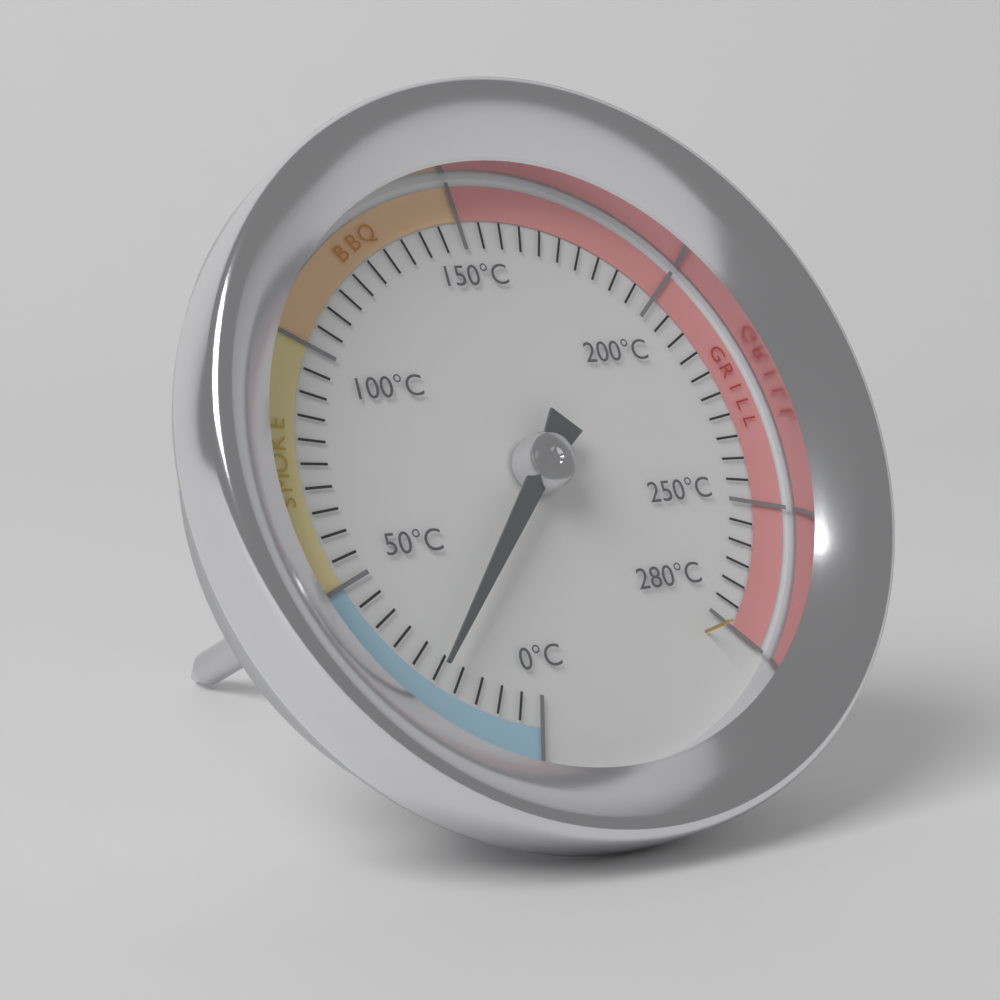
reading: 25 °C
